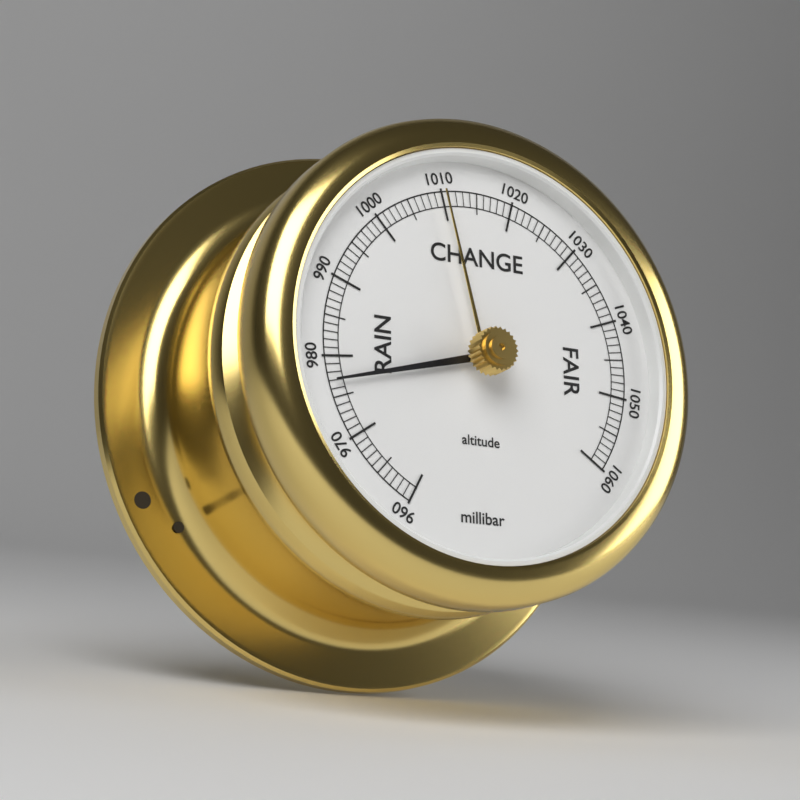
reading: 977 millibar
